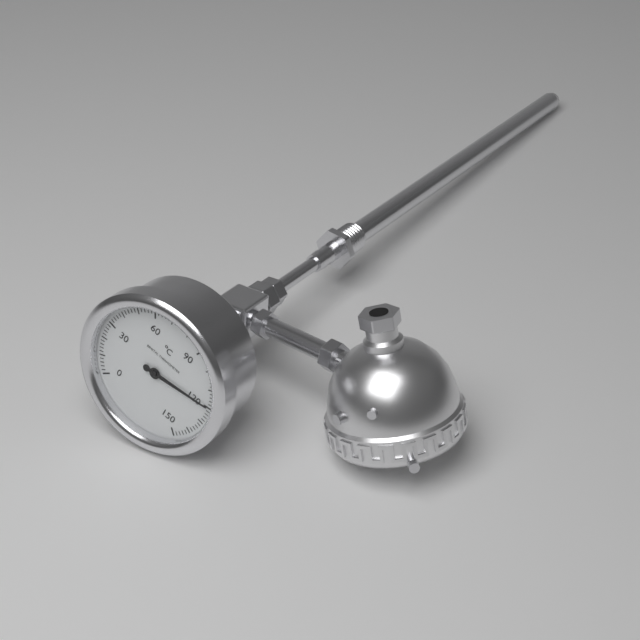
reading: 120 °C
